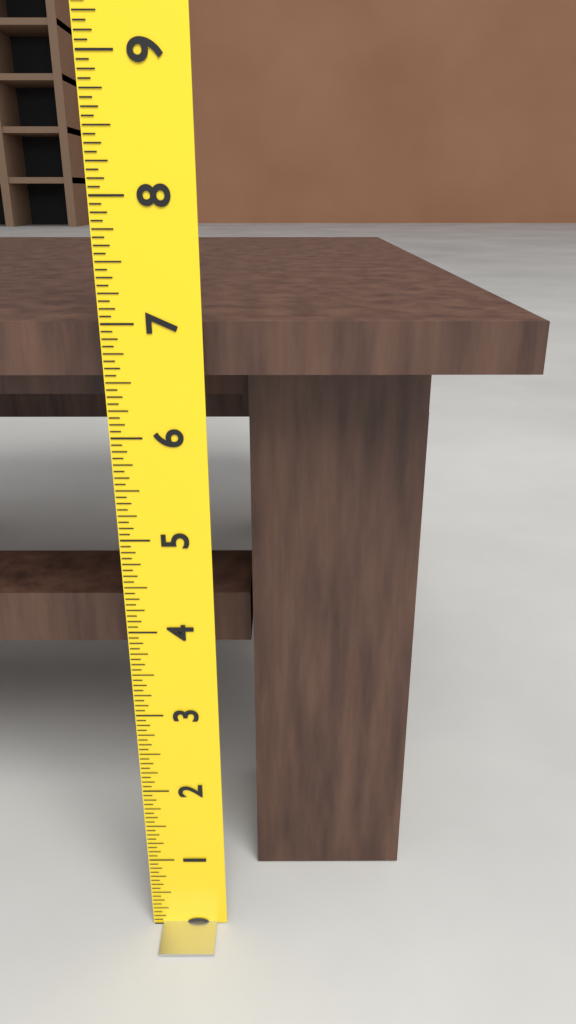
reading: 7.0000 (no unit)
